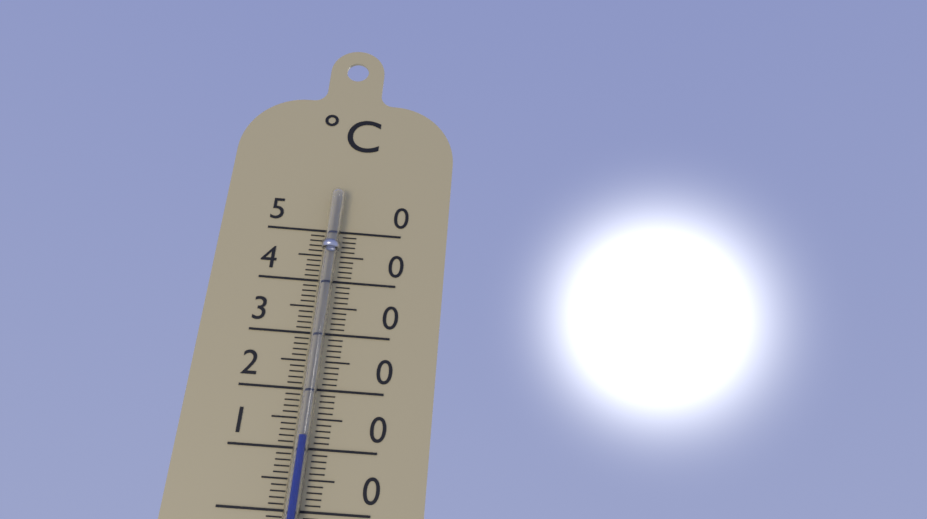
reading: 12 °C
